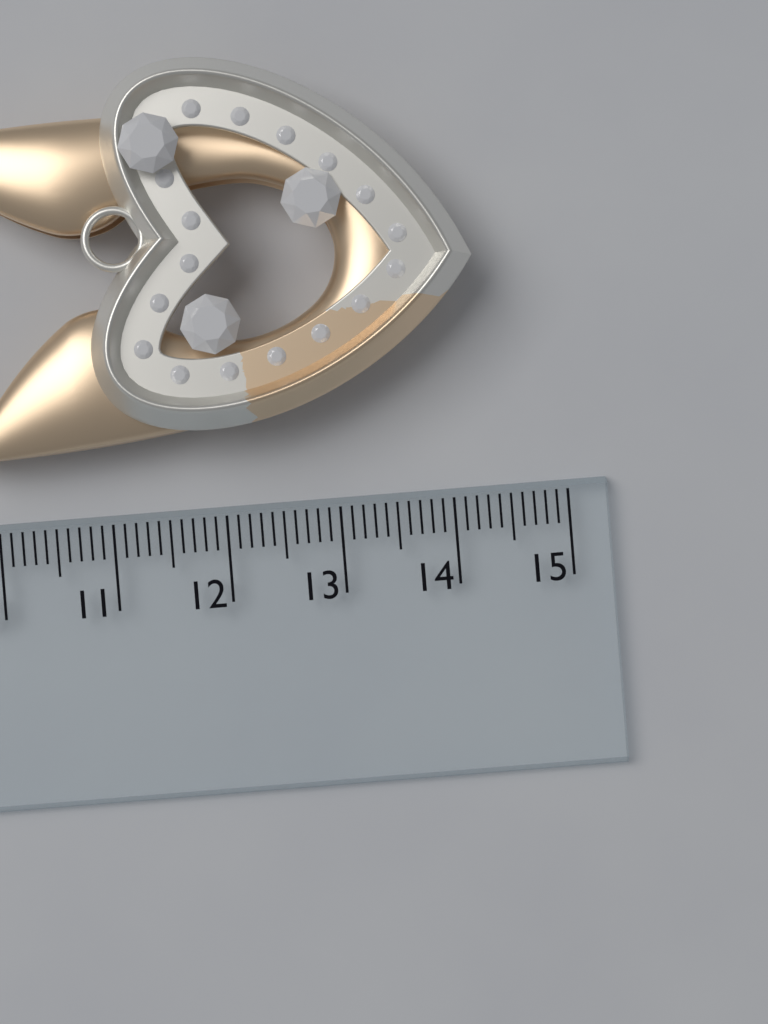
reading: 14.3 cm
